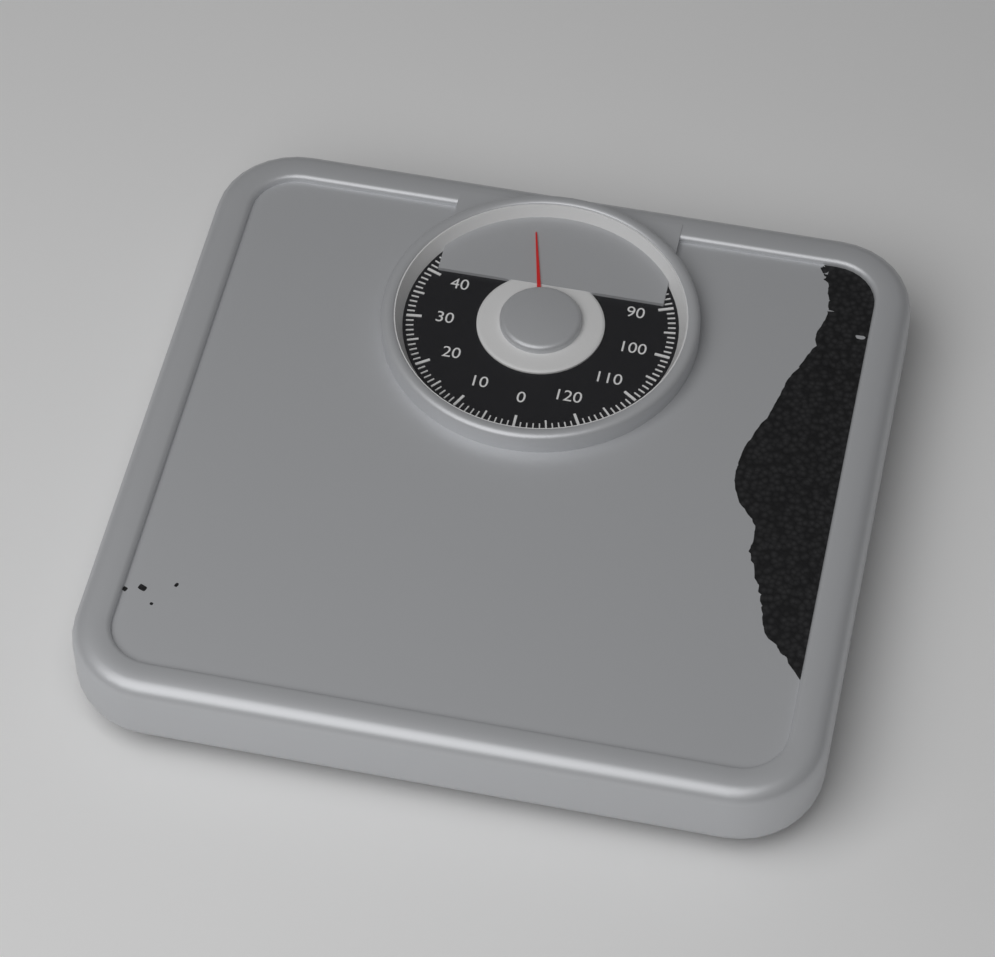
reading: 60 kg
